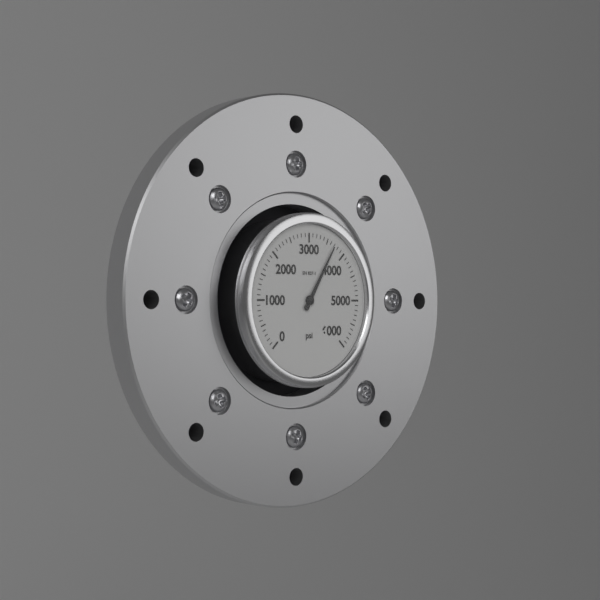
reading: 3700 psi
